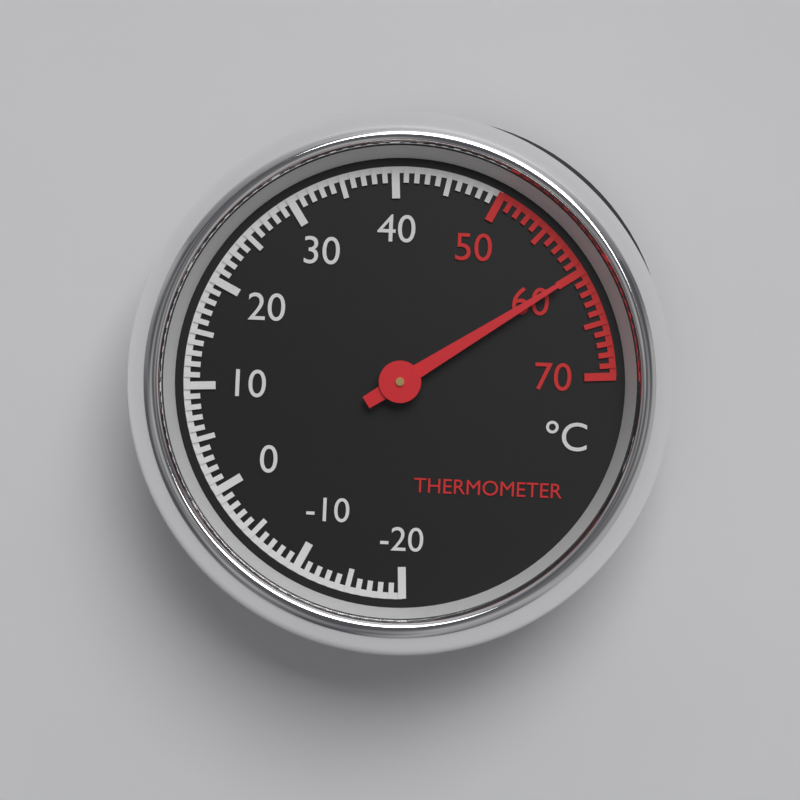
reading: 60 °C
